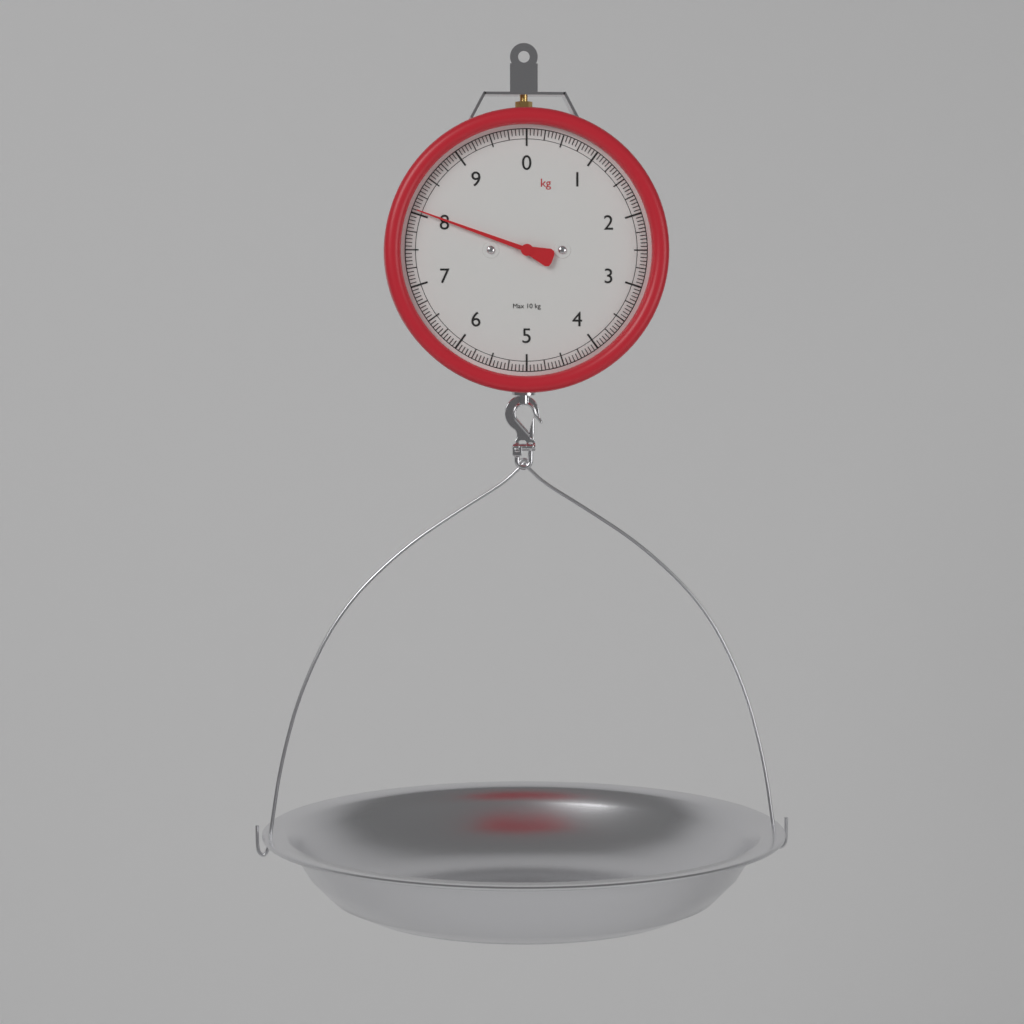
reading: 8.05 kg
